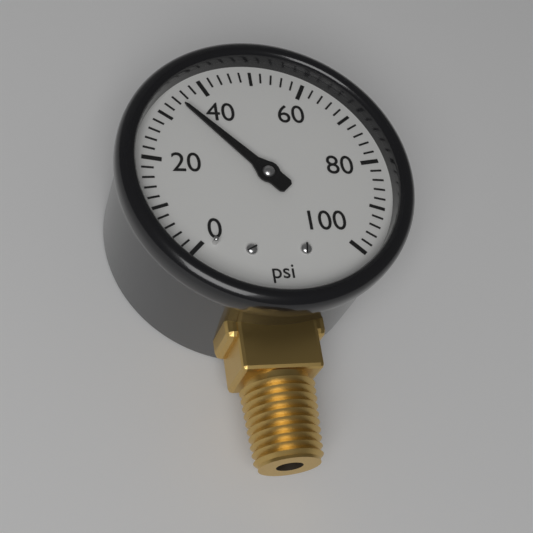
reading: 34 psi
